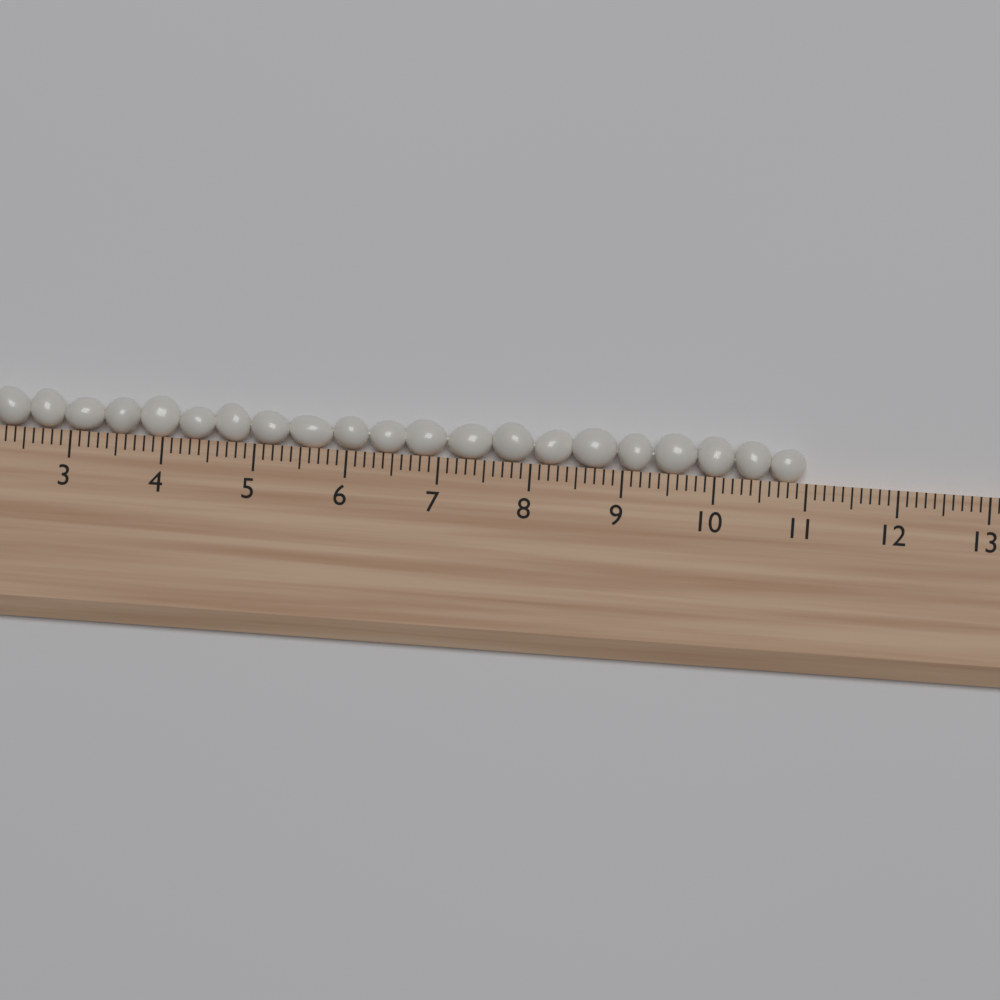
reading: 11.0 (no unit)
